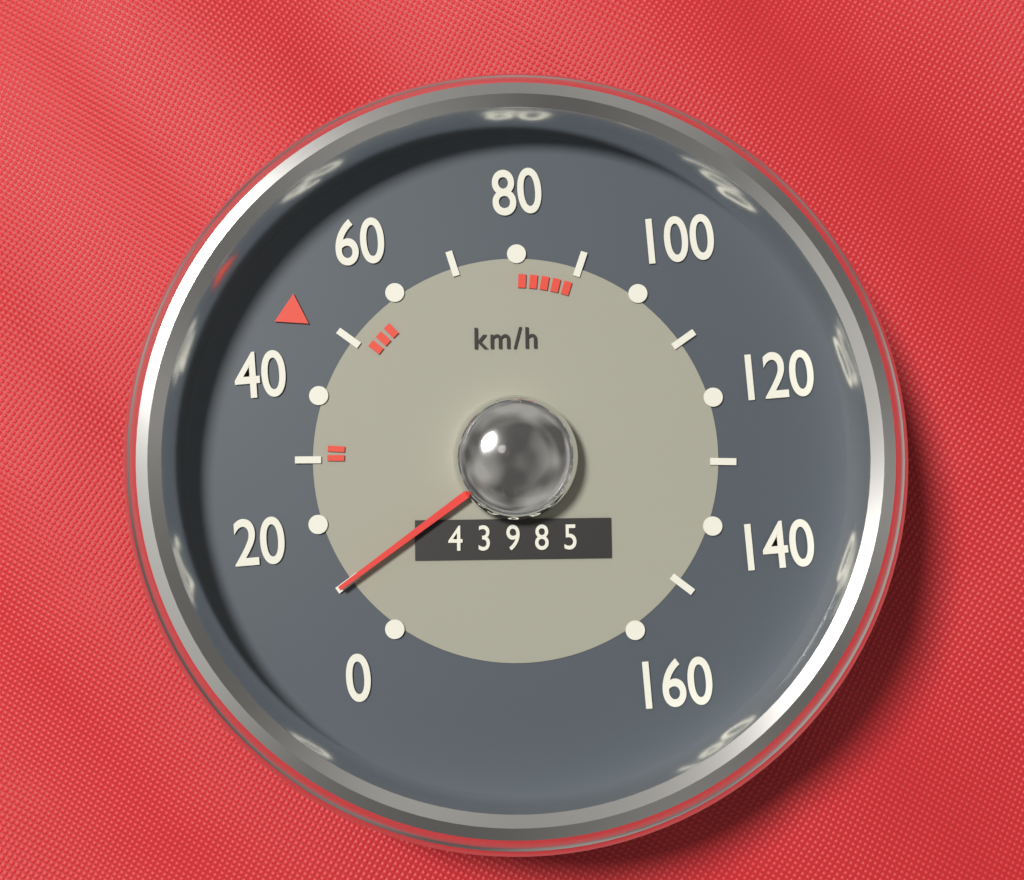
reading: 10 km/h
